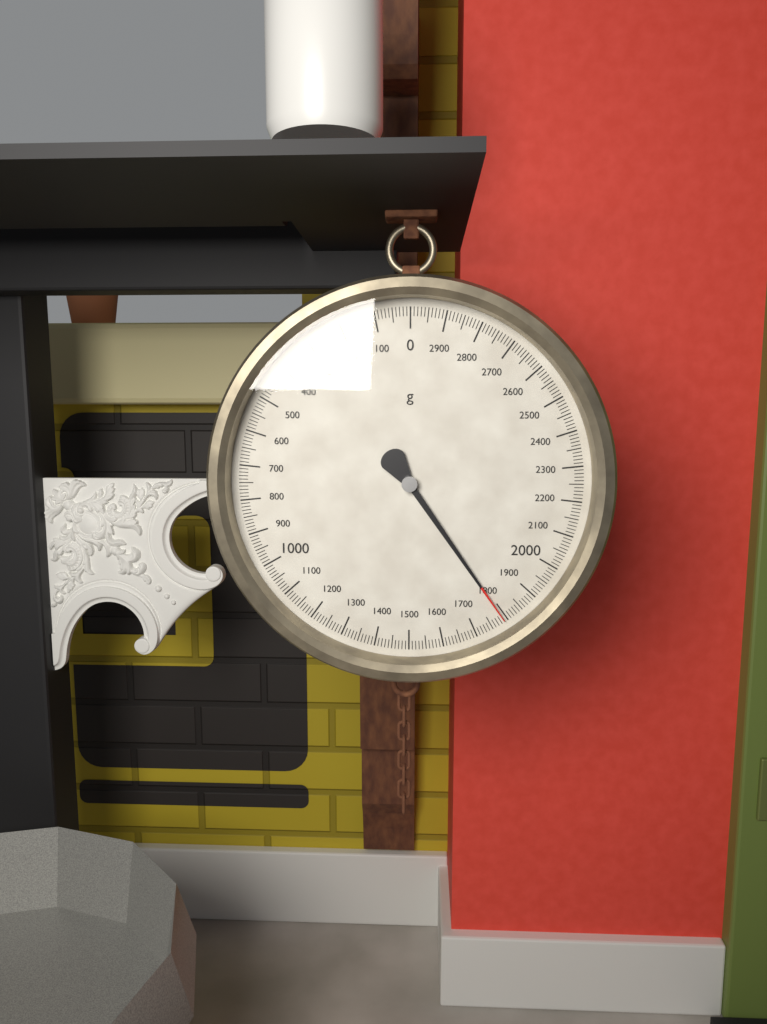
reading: 1790 g
